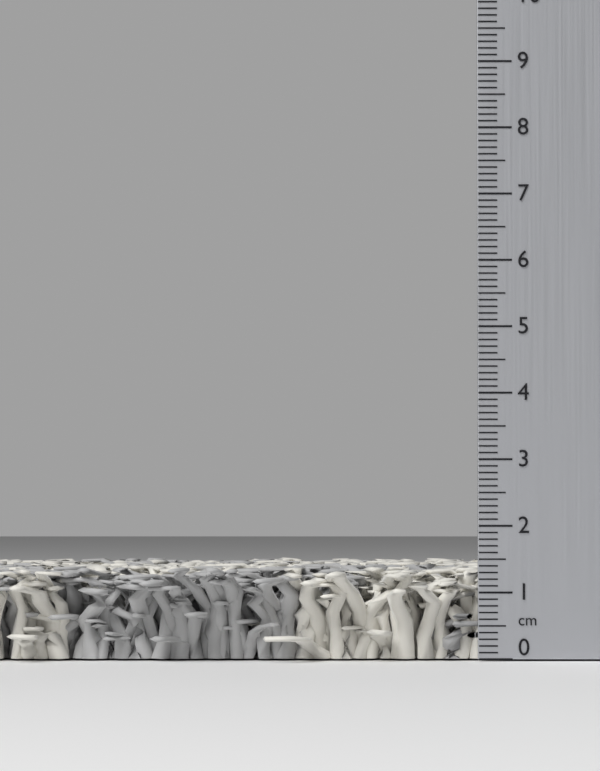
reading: 1.4 cm
